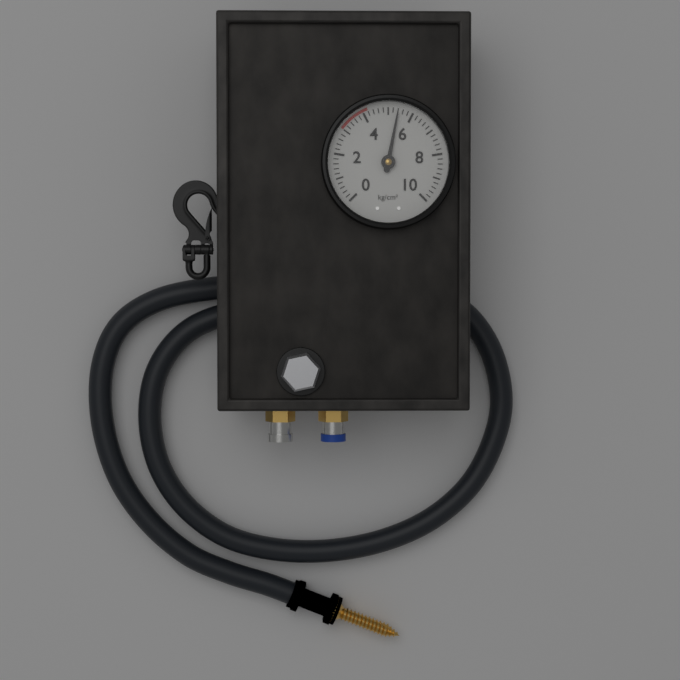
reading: 5.4 kg/cm²
